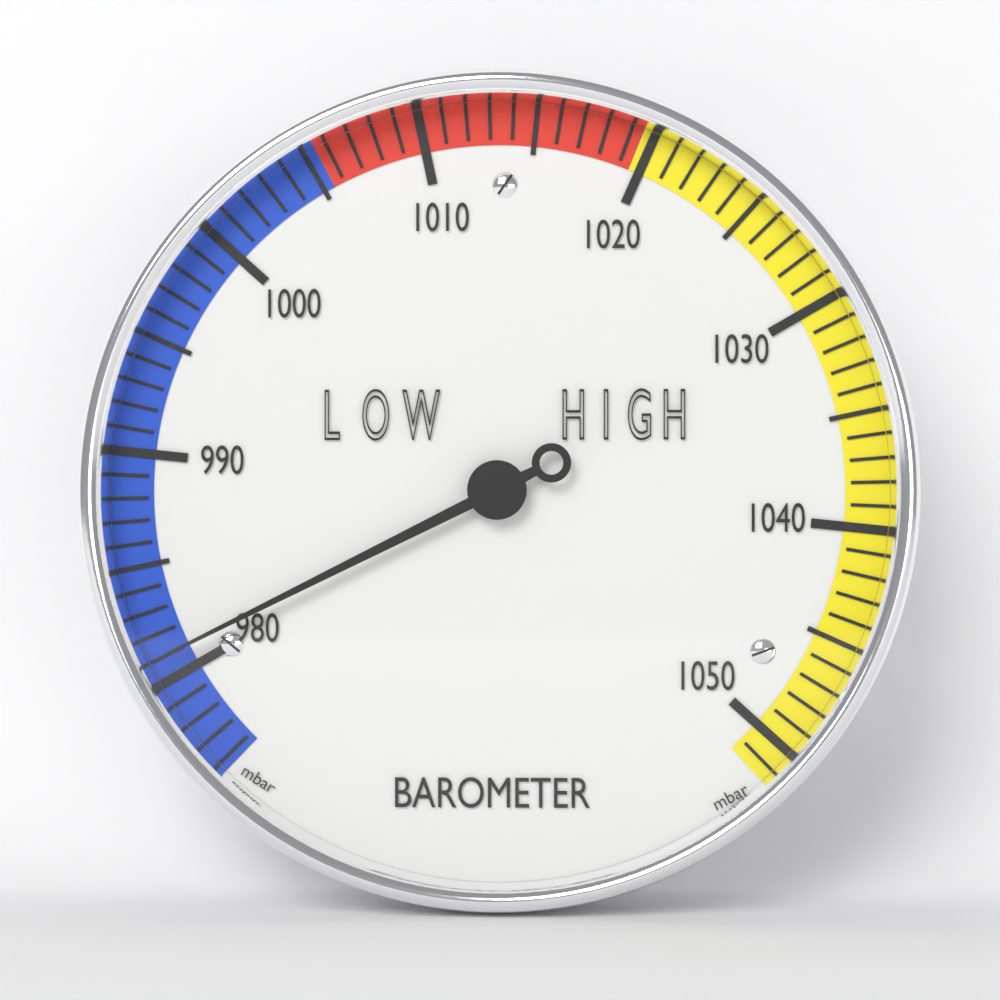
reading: 981 mbar
